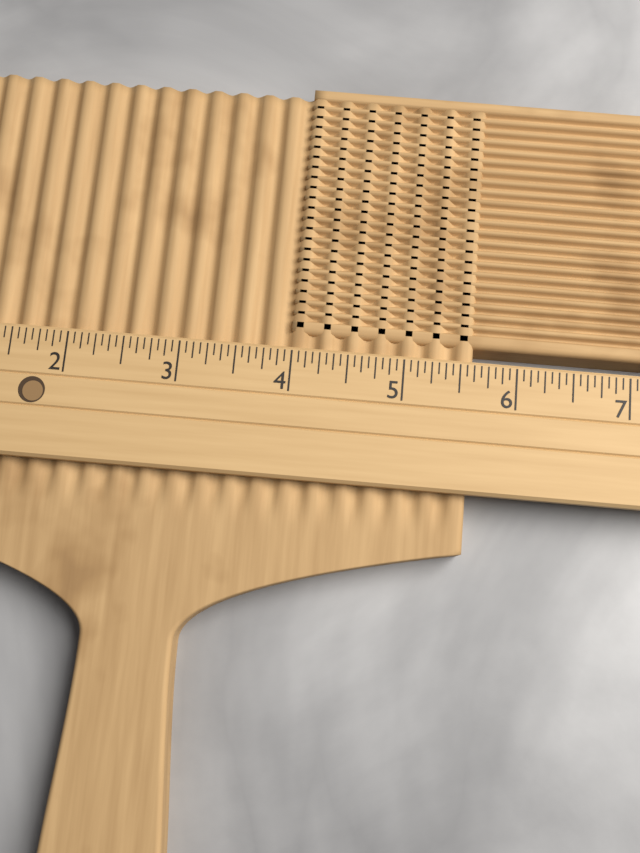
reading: 5.6250 (no unit)
